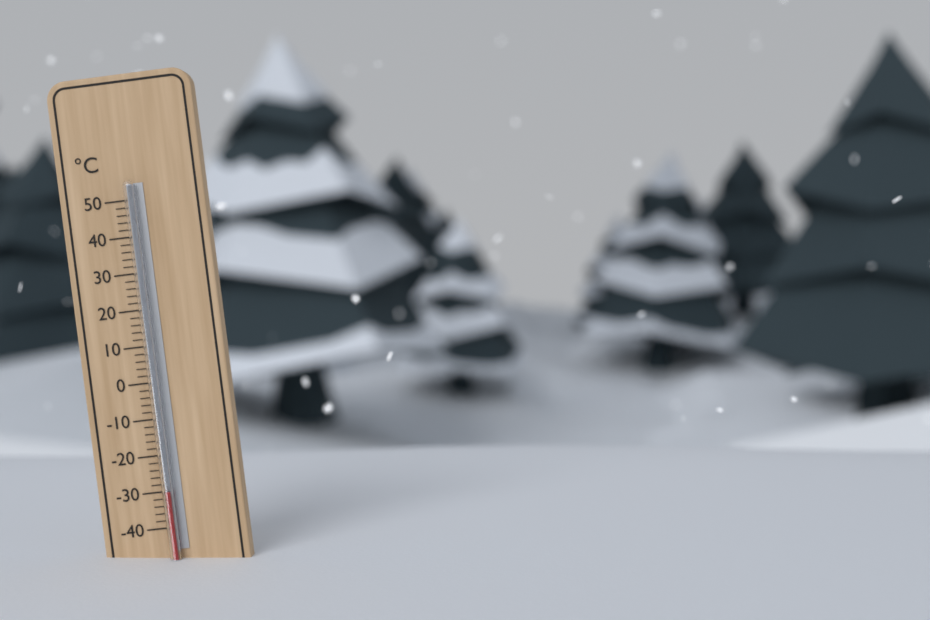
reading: -30 °C
